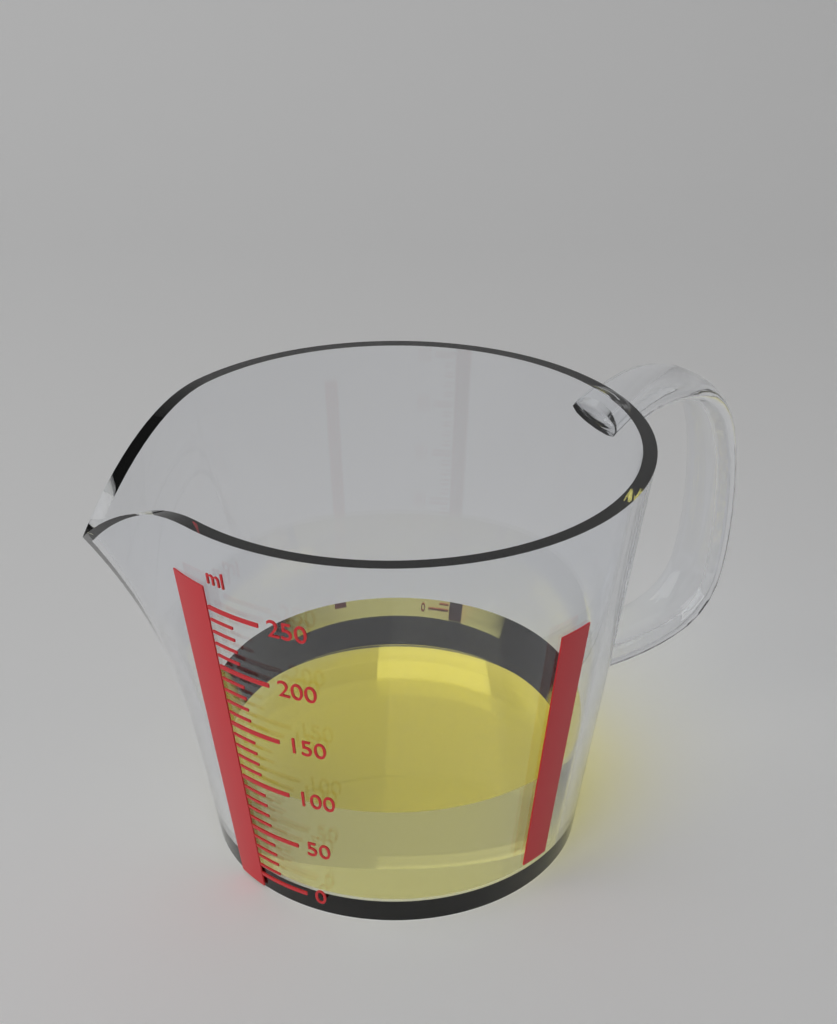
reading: 90 ml
